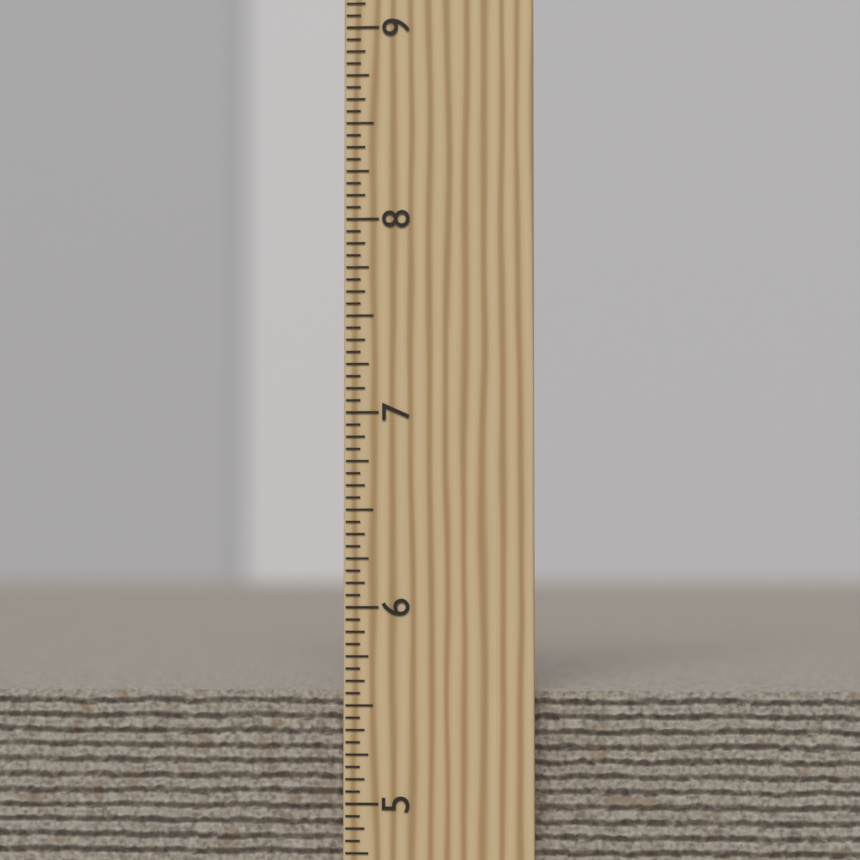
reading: 5.5625 inch
